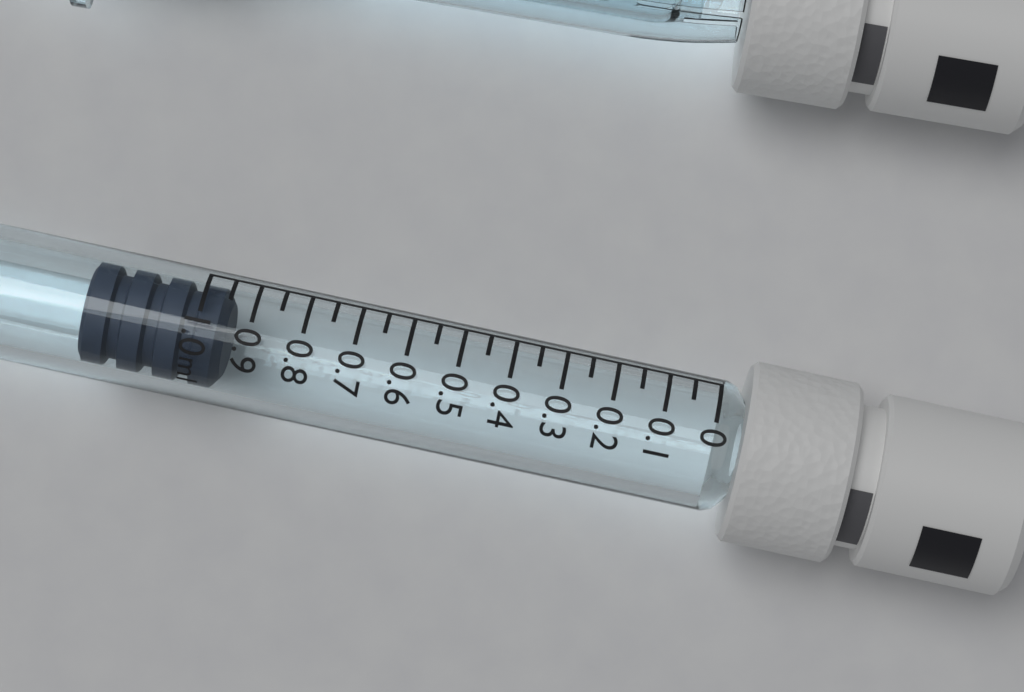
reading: 0.95 ml
